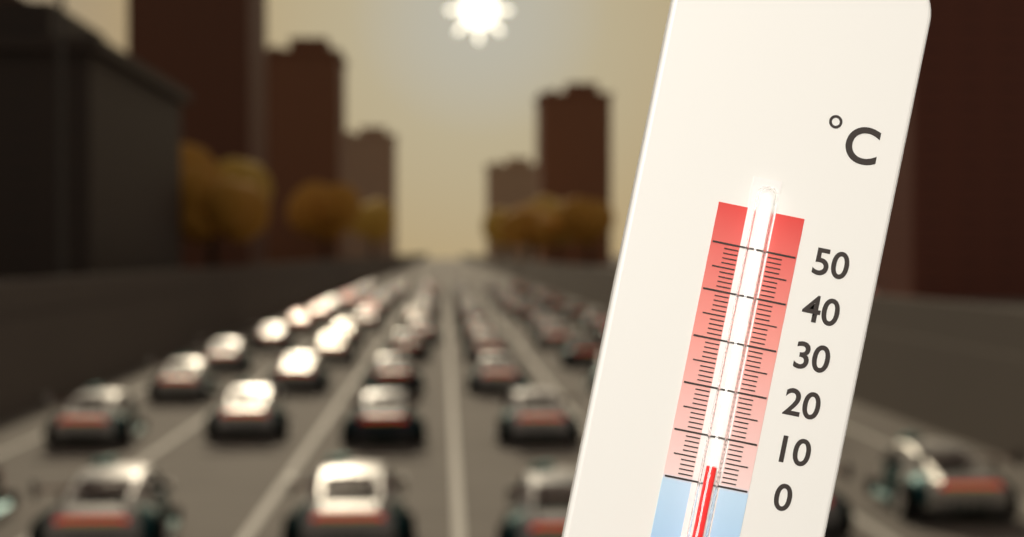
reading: 4 °C
